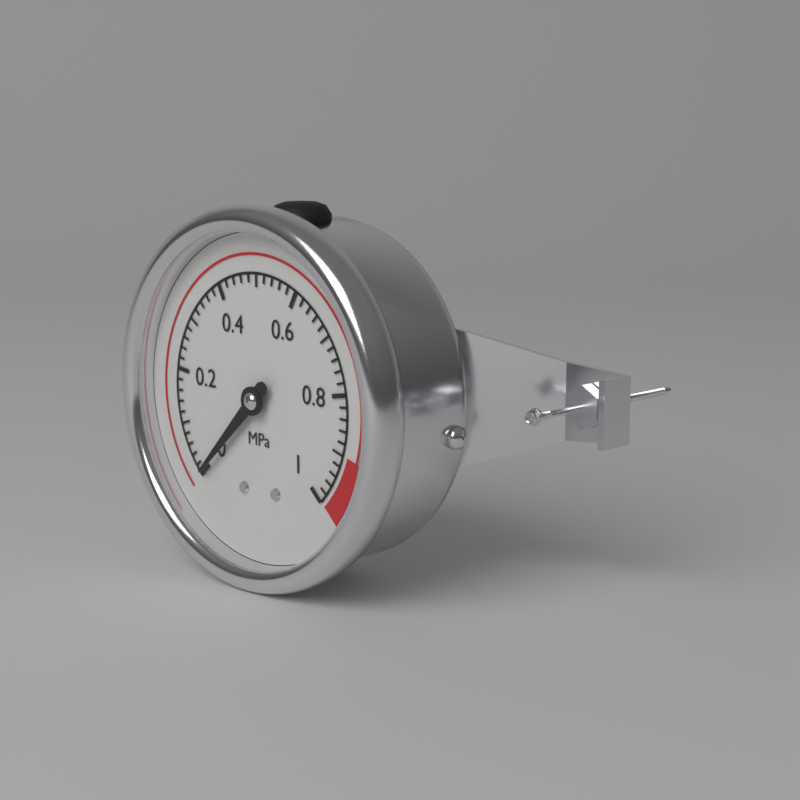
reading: 0.00 MPa
